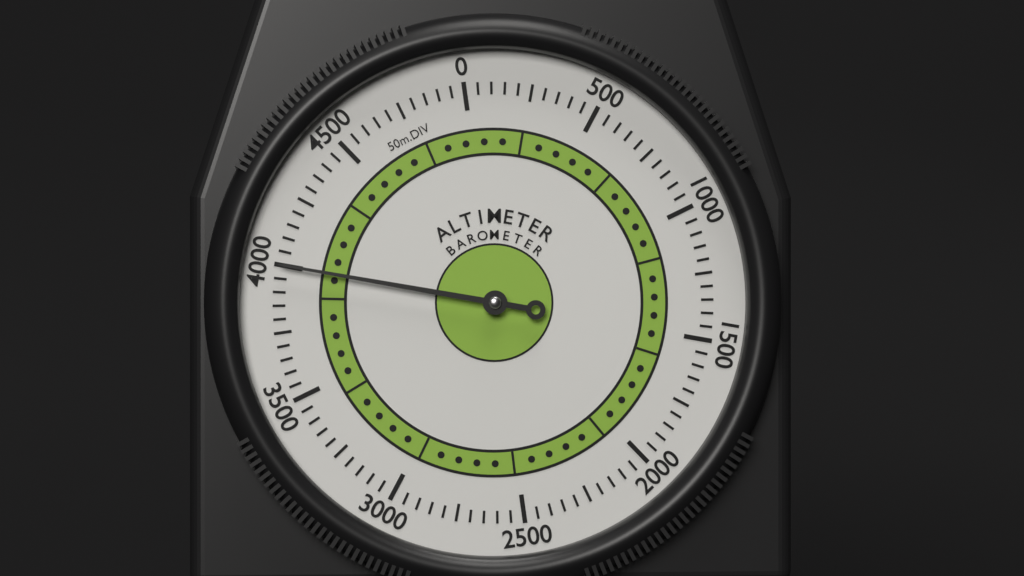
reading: 4000 m
